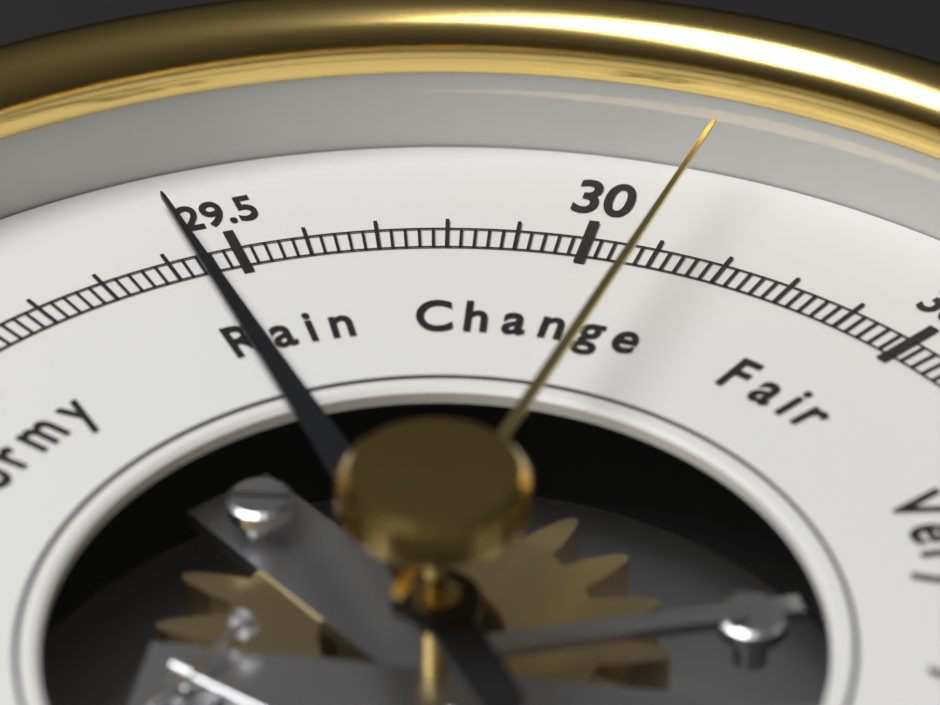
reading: 29.44 inHg
